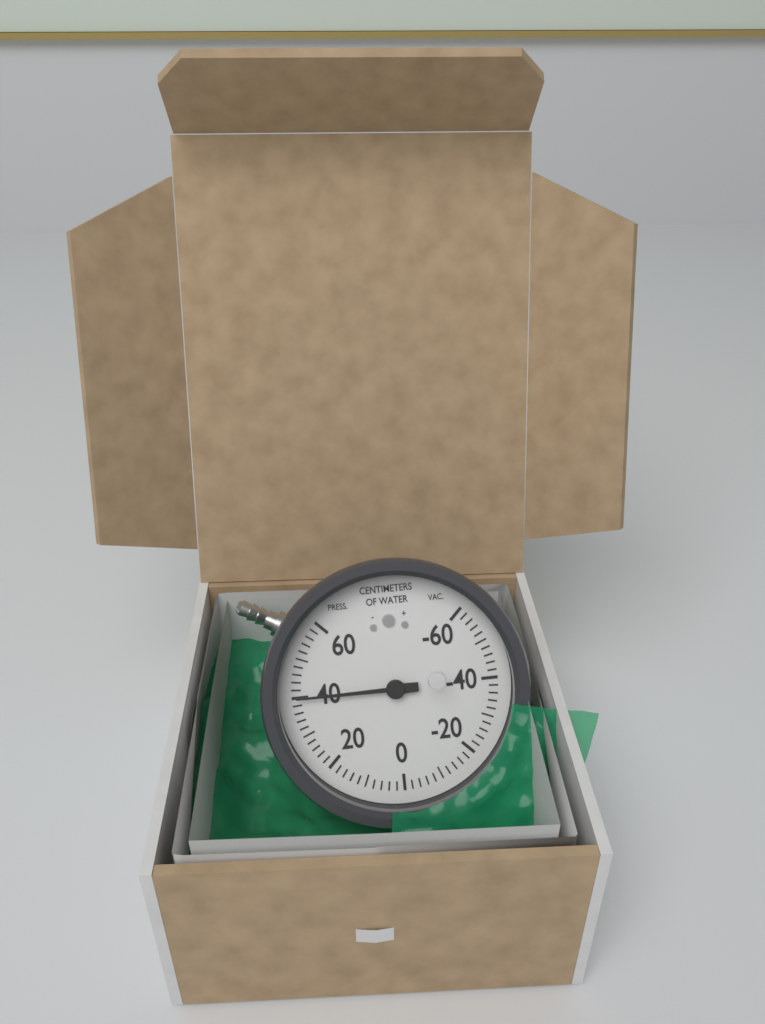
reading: 40 cmH2O
